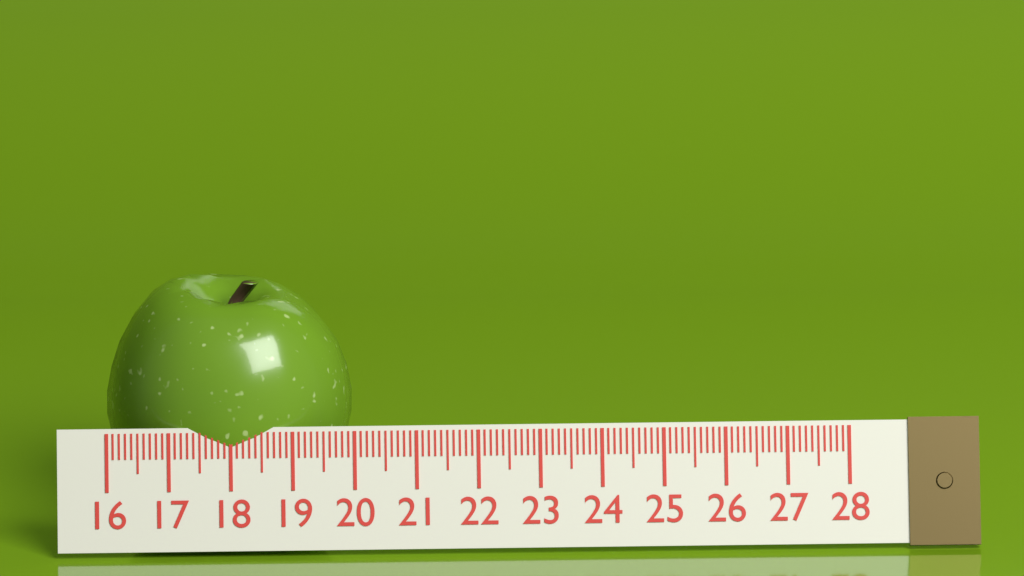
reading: 20.0 (no unit)
